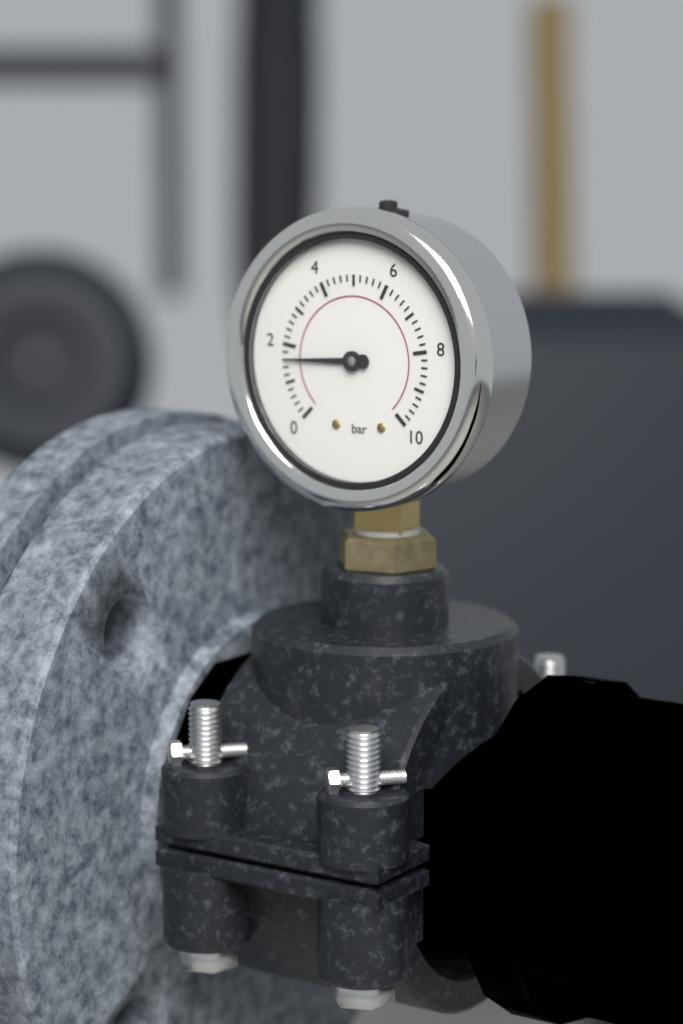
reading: 1.6 bar
